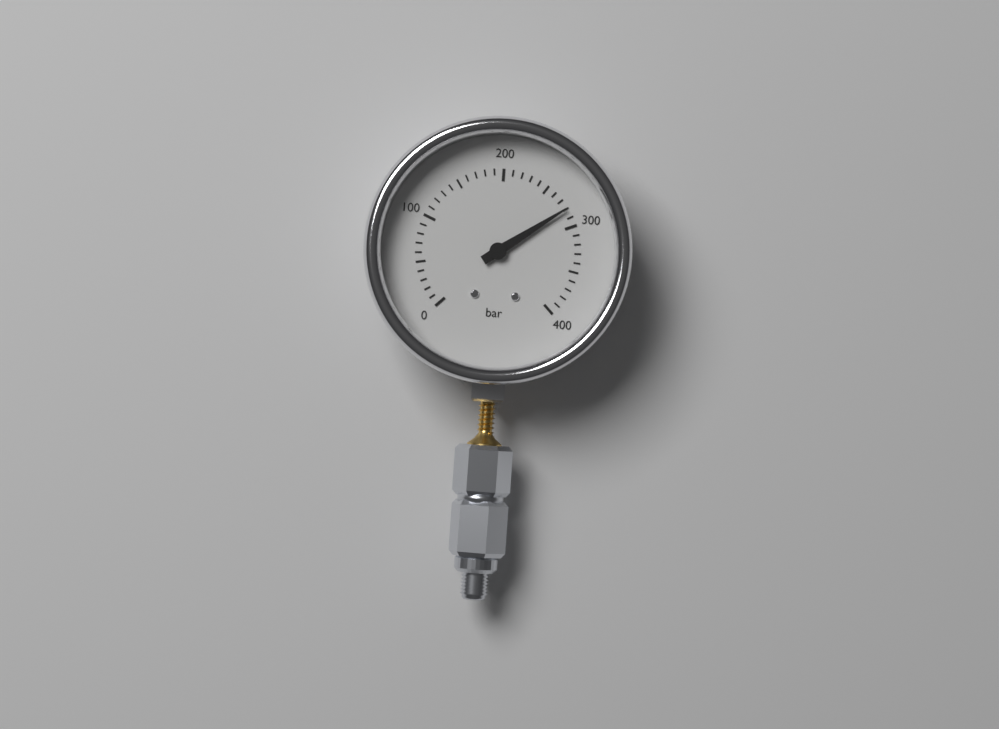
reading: 280 bar
